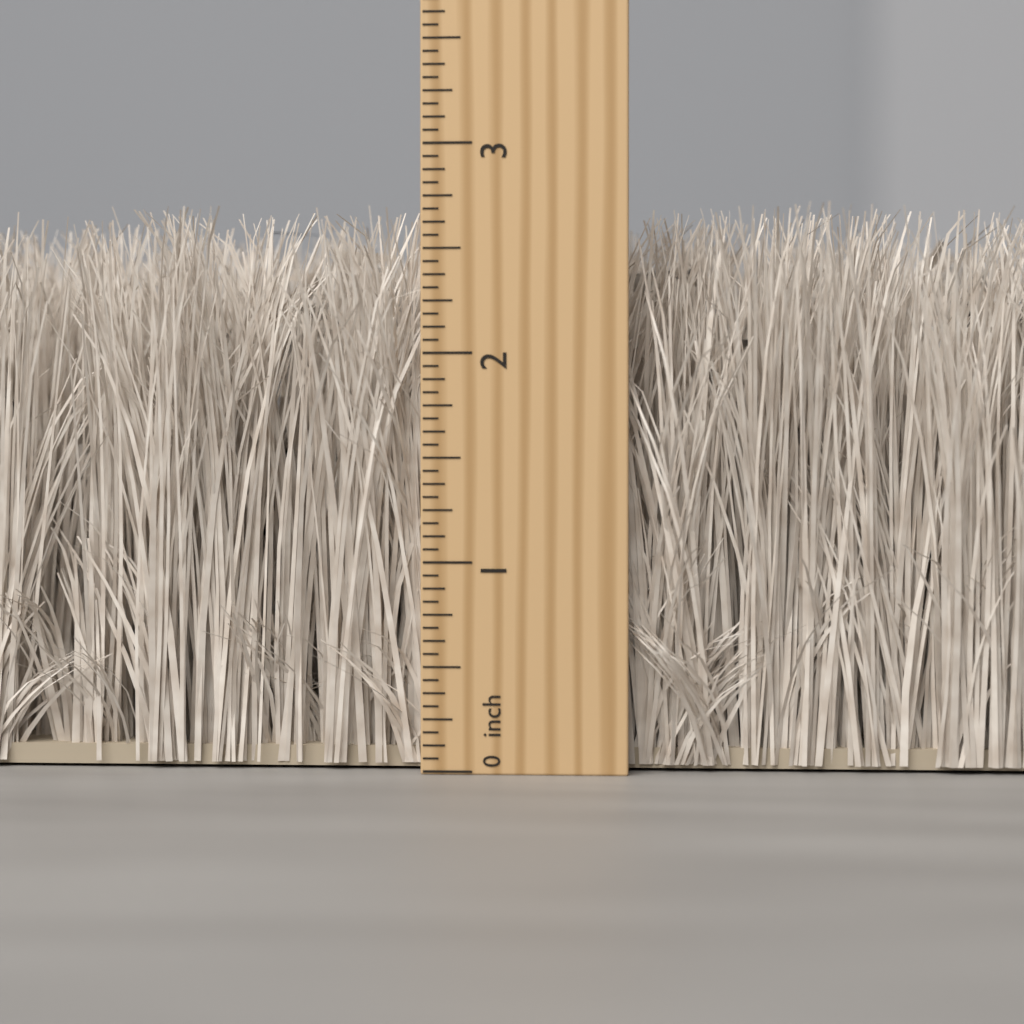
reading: 2.6875 inch
